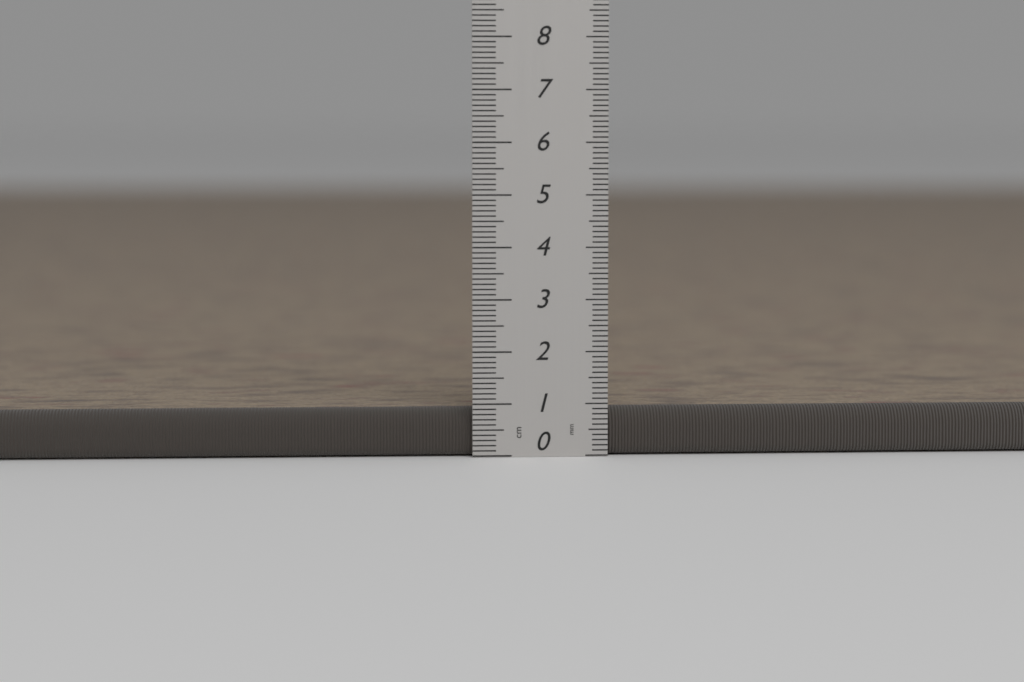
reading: 0.9 cm
